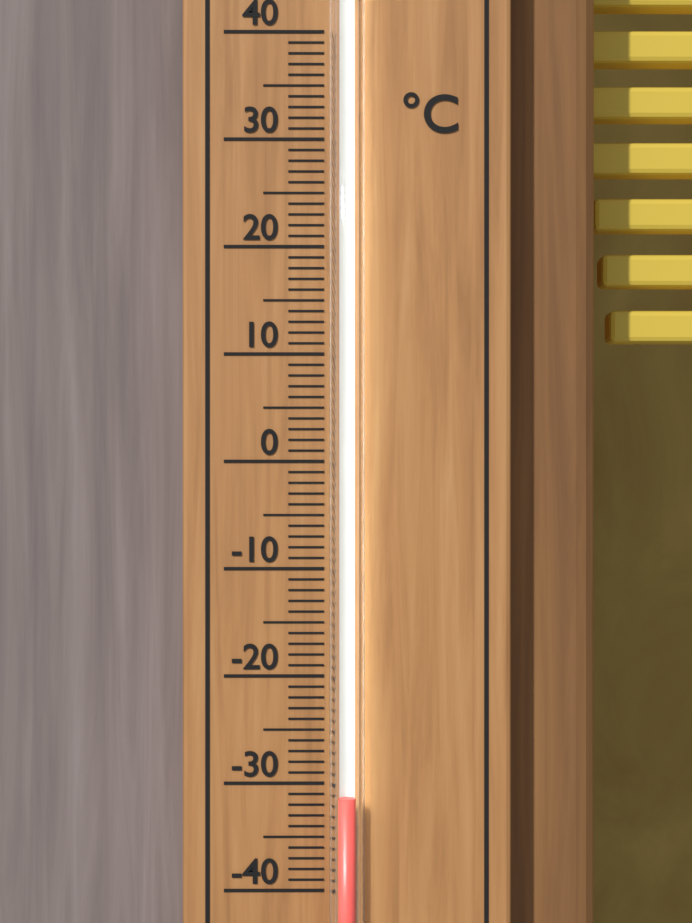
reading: -31 °C
